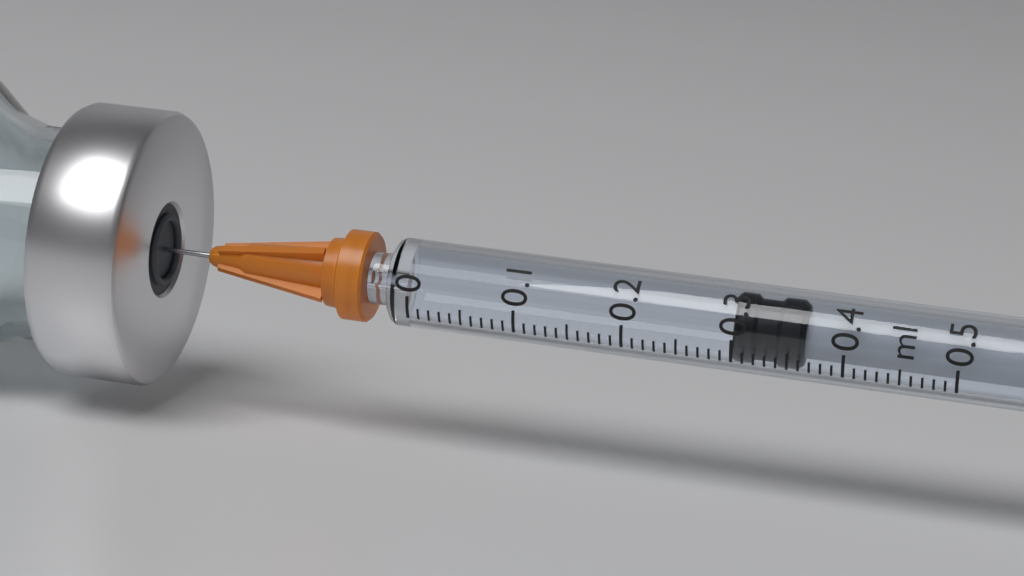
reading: 0.30 ml
